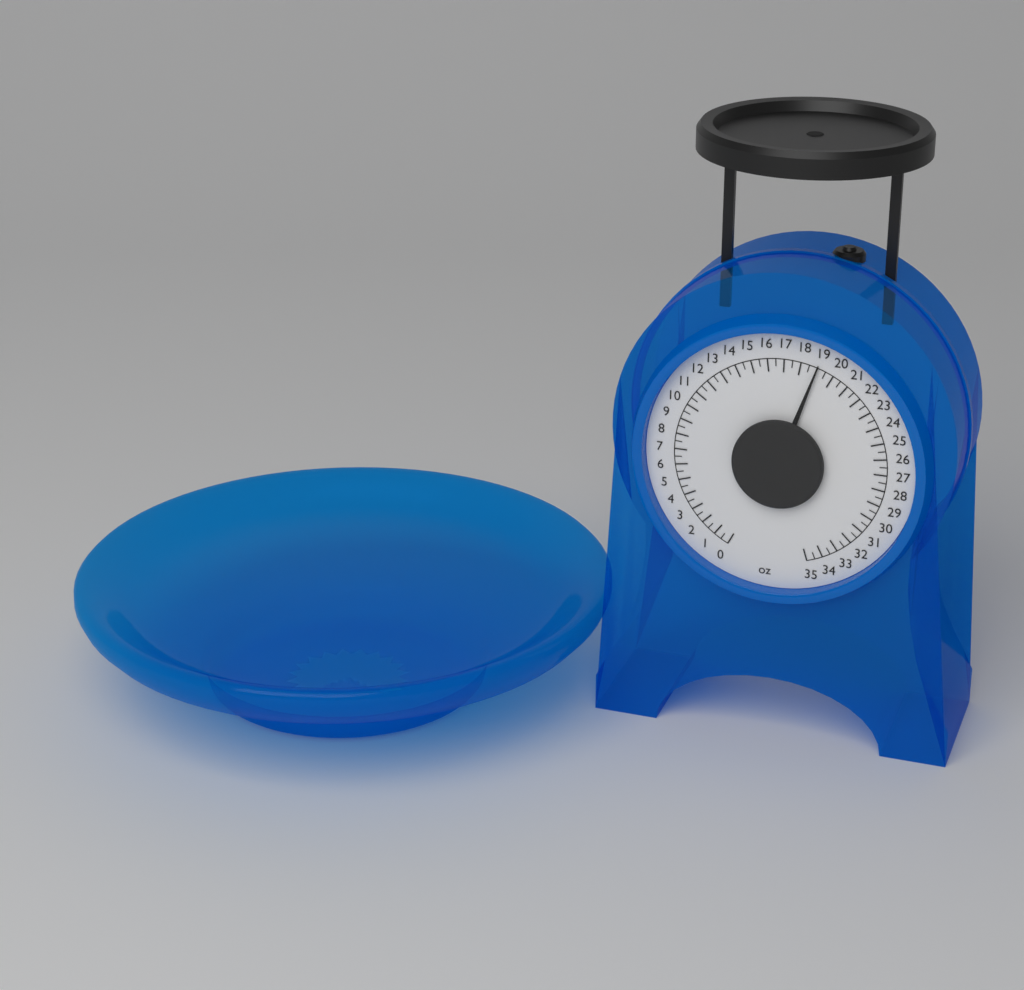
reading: 19.0 oz
